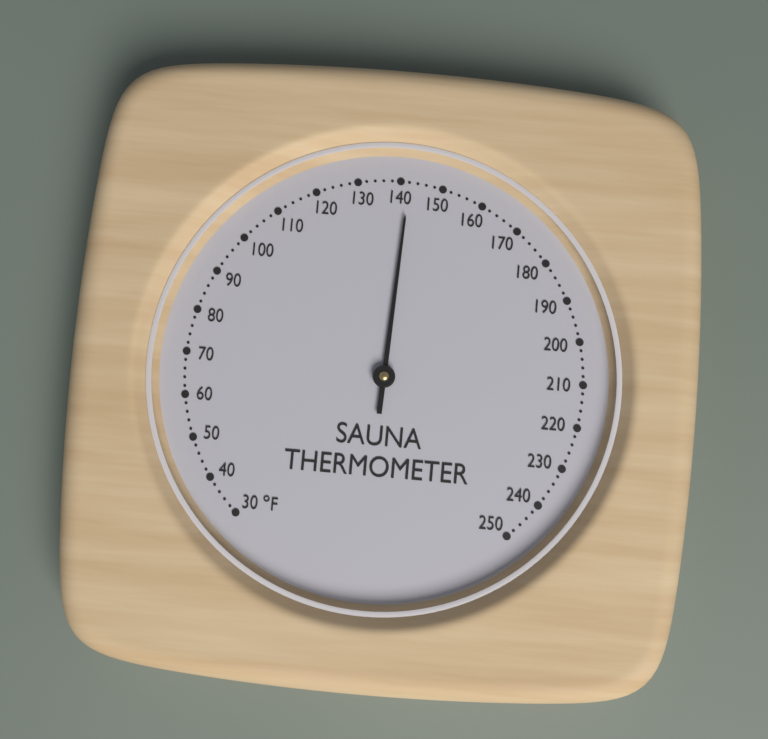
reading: 142 °F
